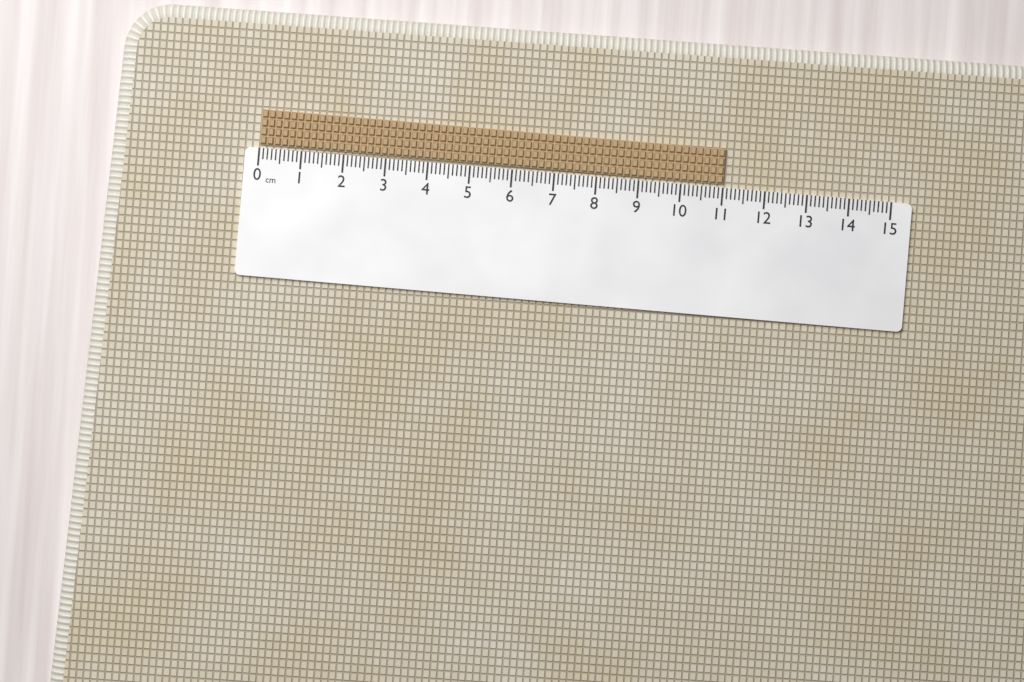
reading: 11.0 cm
